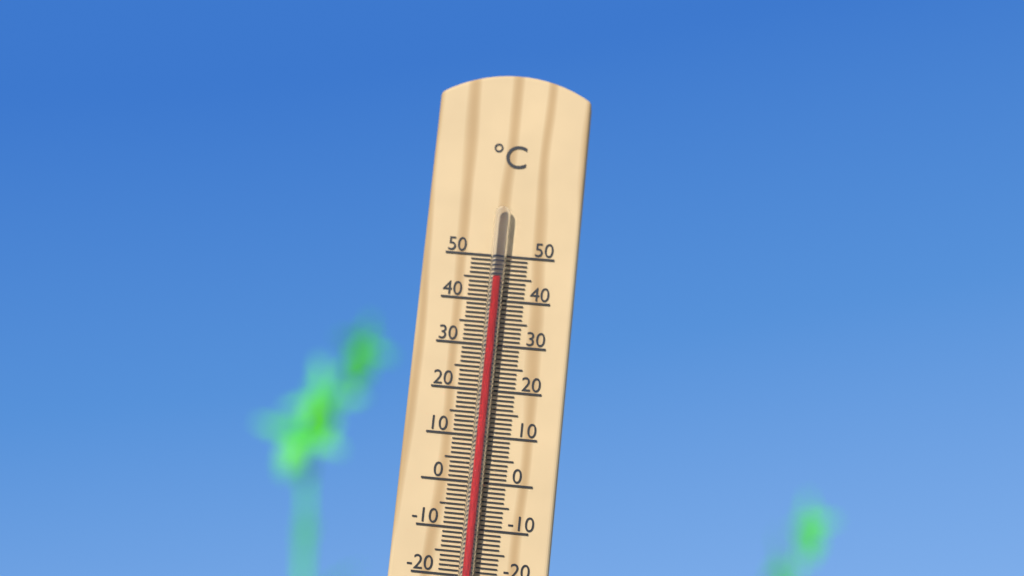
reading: 45 °C
